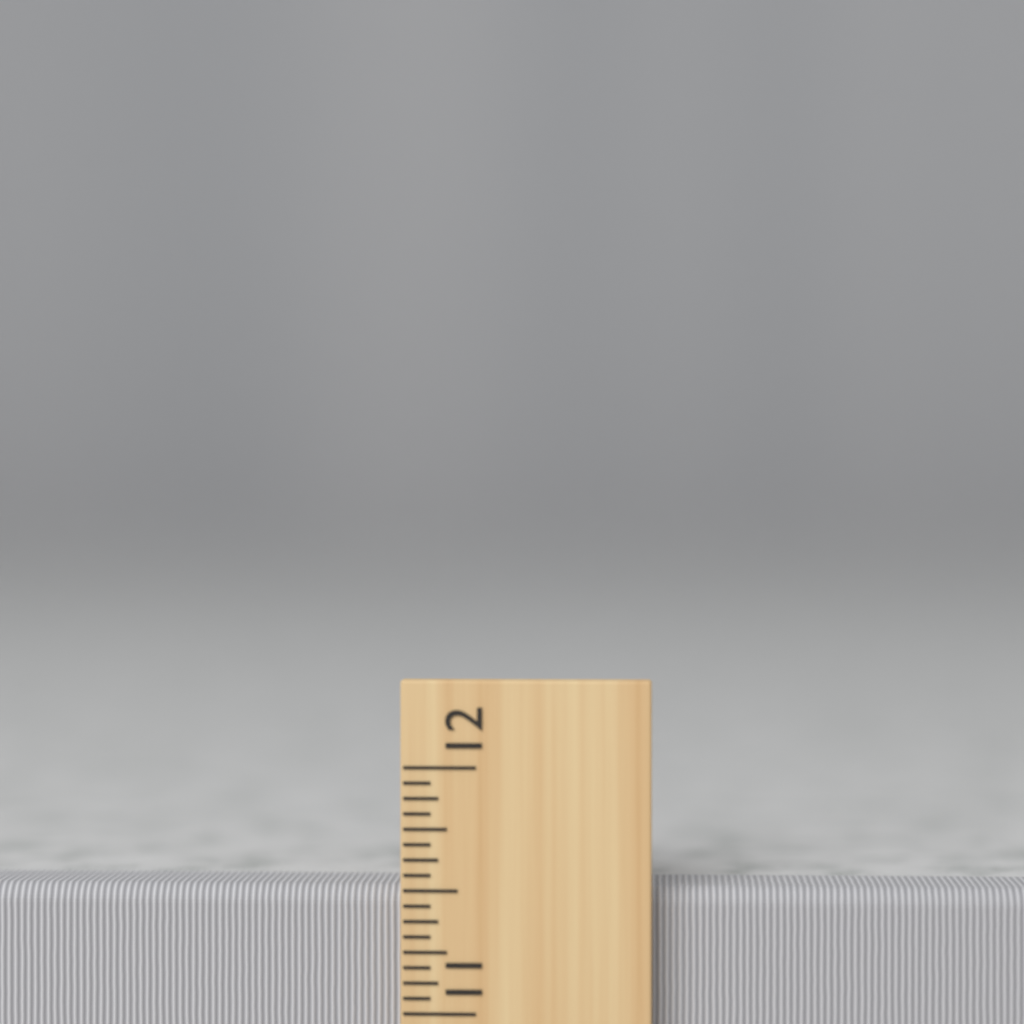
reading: 11.5000 inch
